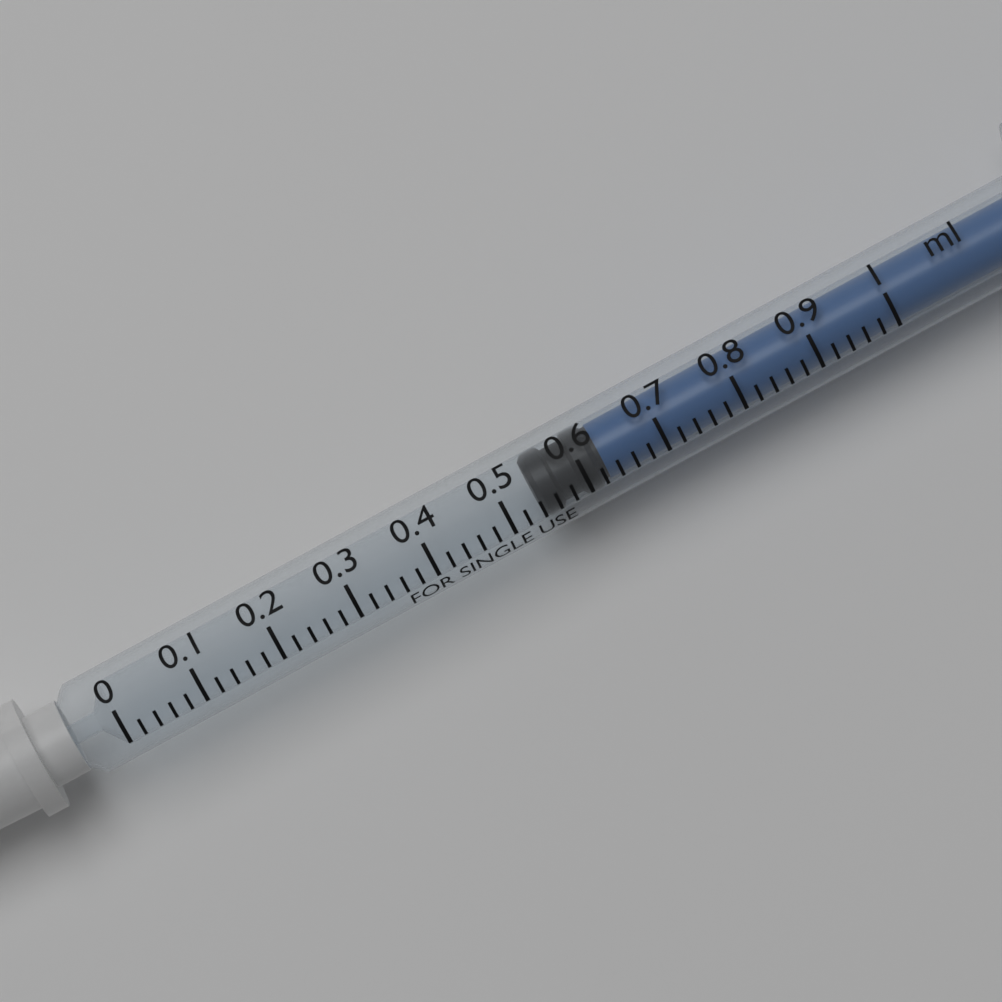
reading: 0.54 ml
